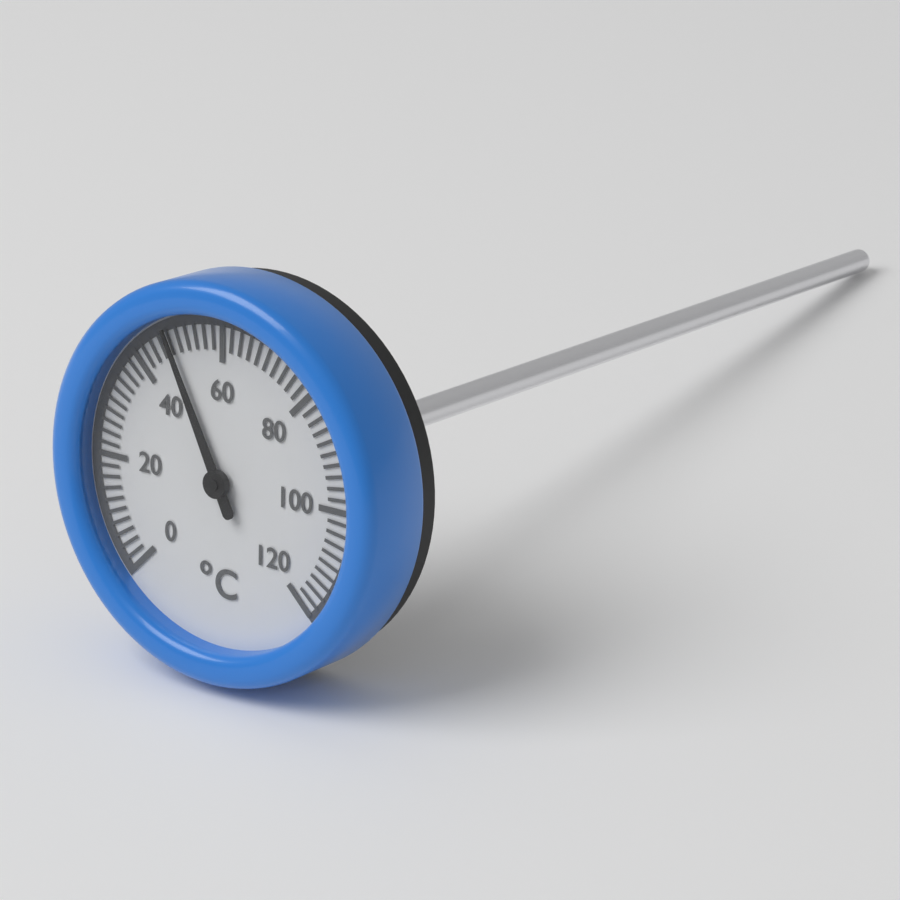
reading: 48 °C
